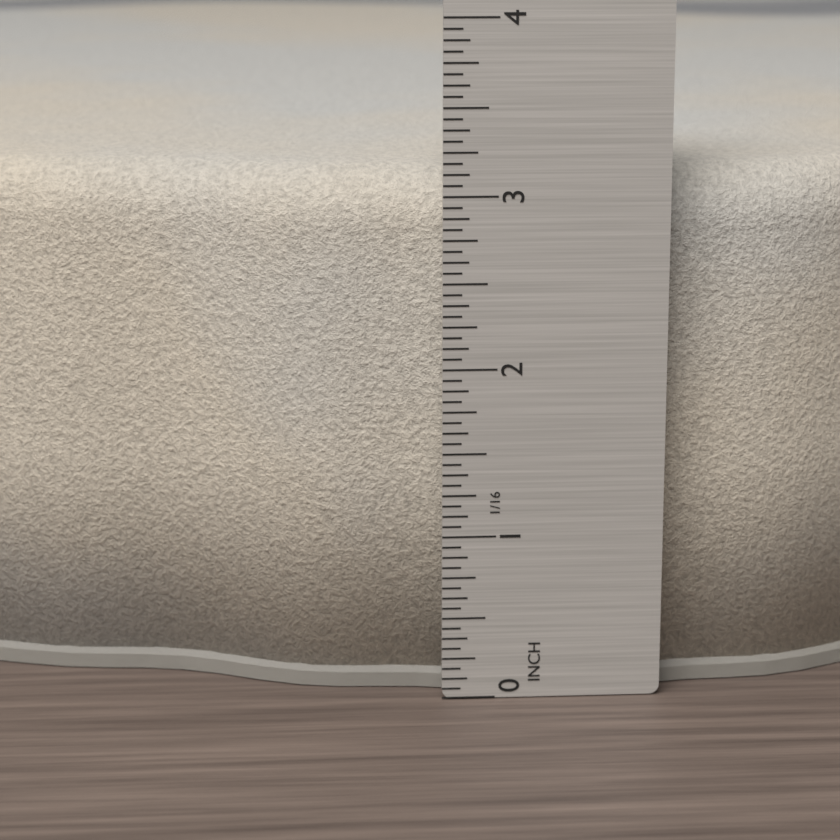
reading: 3.1250 in
